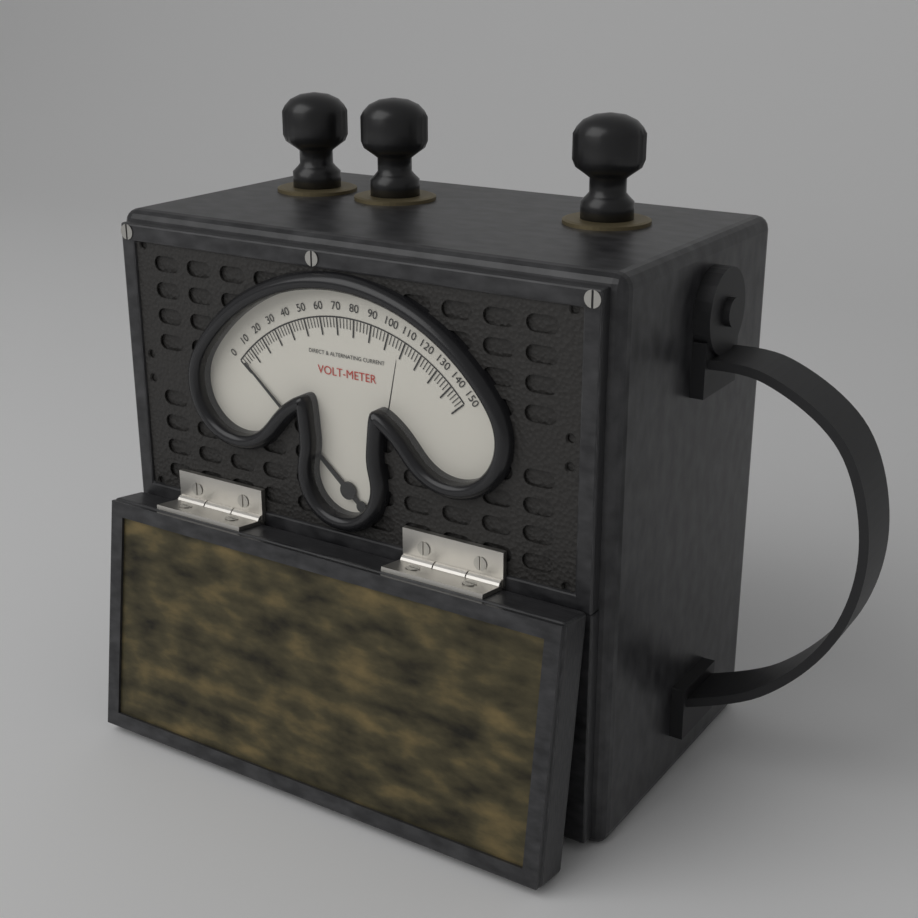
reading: 2 V
